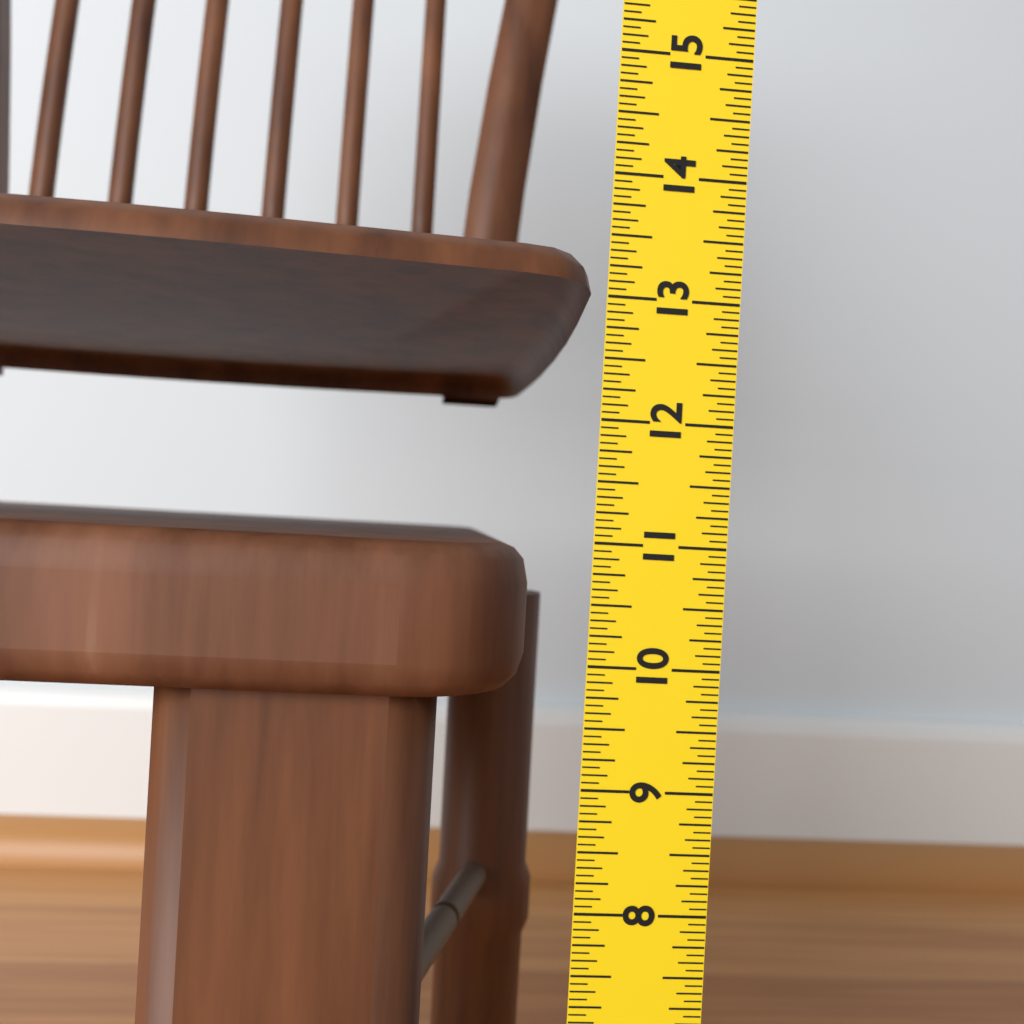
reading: 10.9375 in
